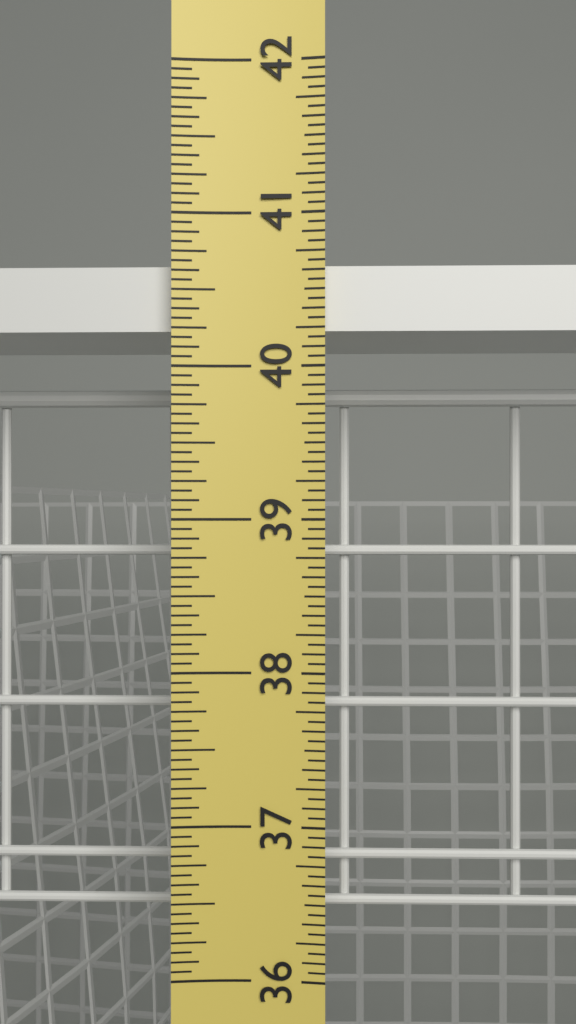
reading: 40.6875 in
